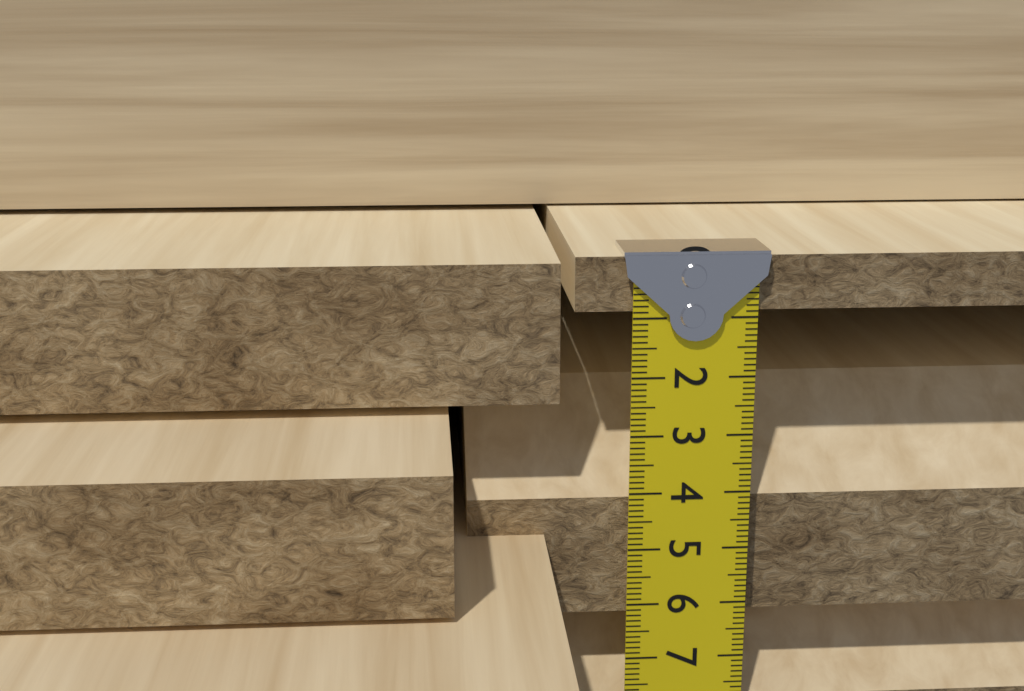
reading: 0.9 cm
